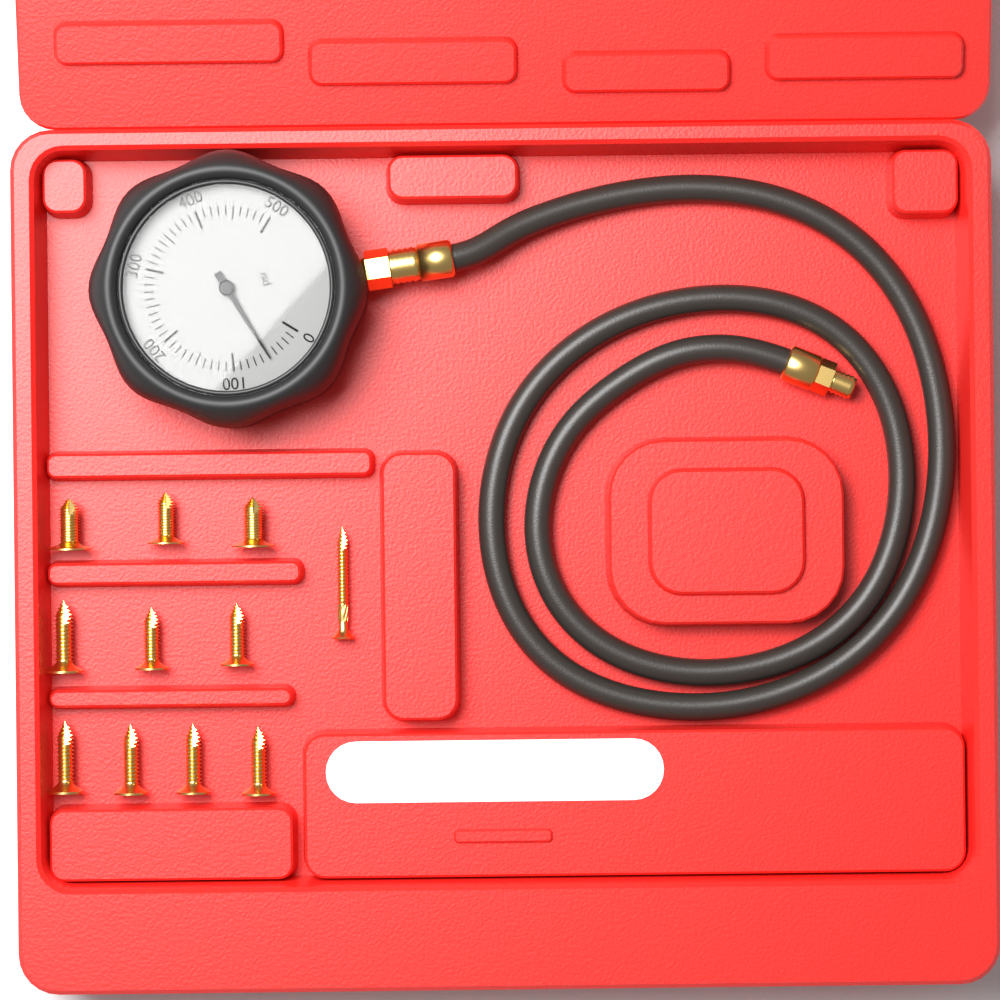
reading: 50 psi
